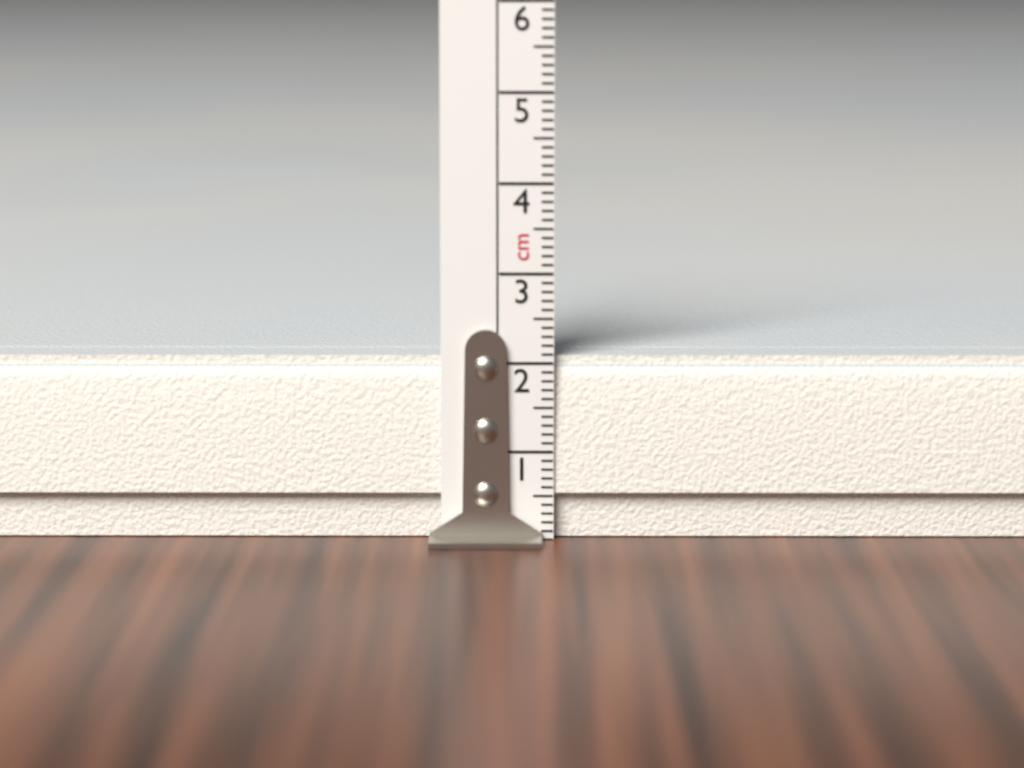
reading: 2.1 cm
